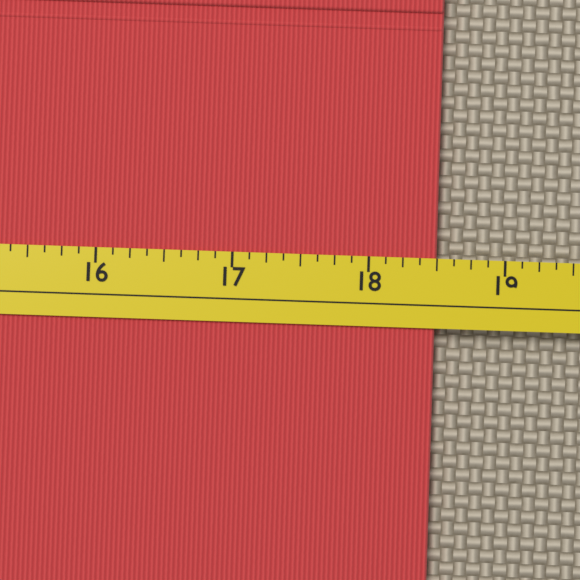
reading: 18.500 (no unit)
